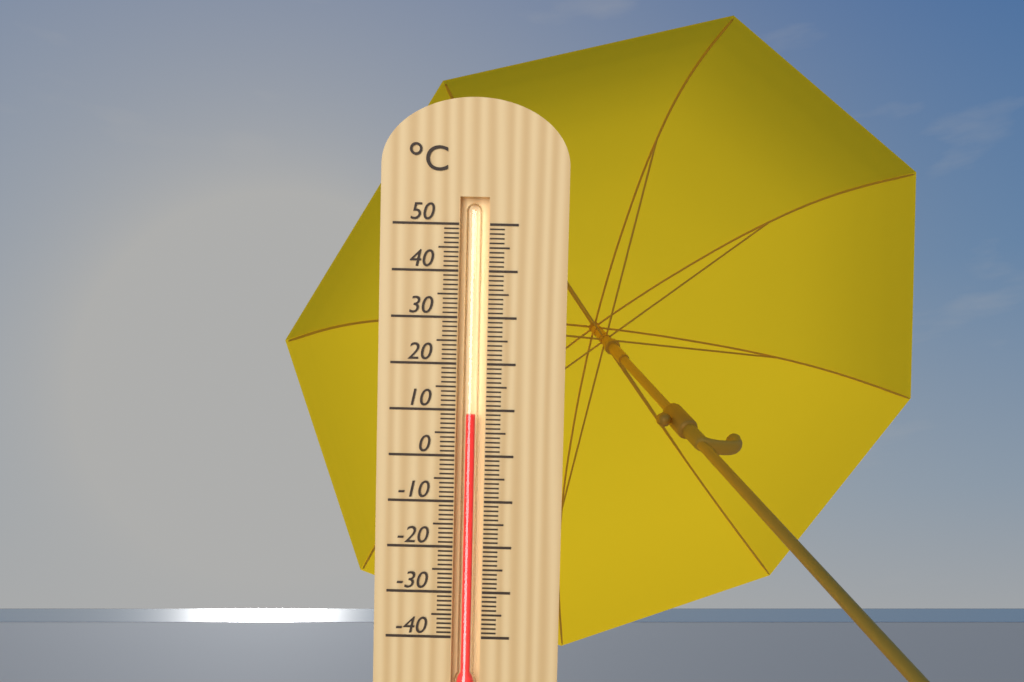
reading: 9 °C
